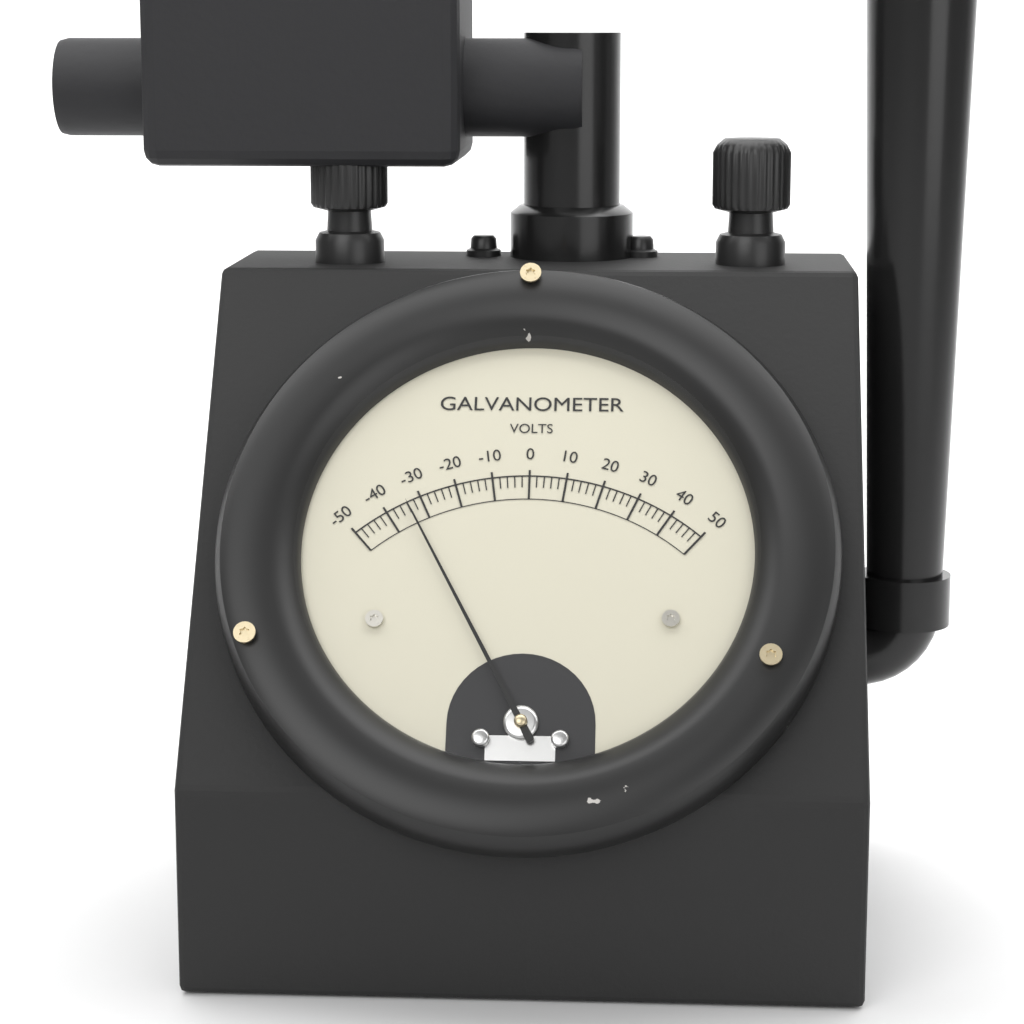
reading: -34 V
